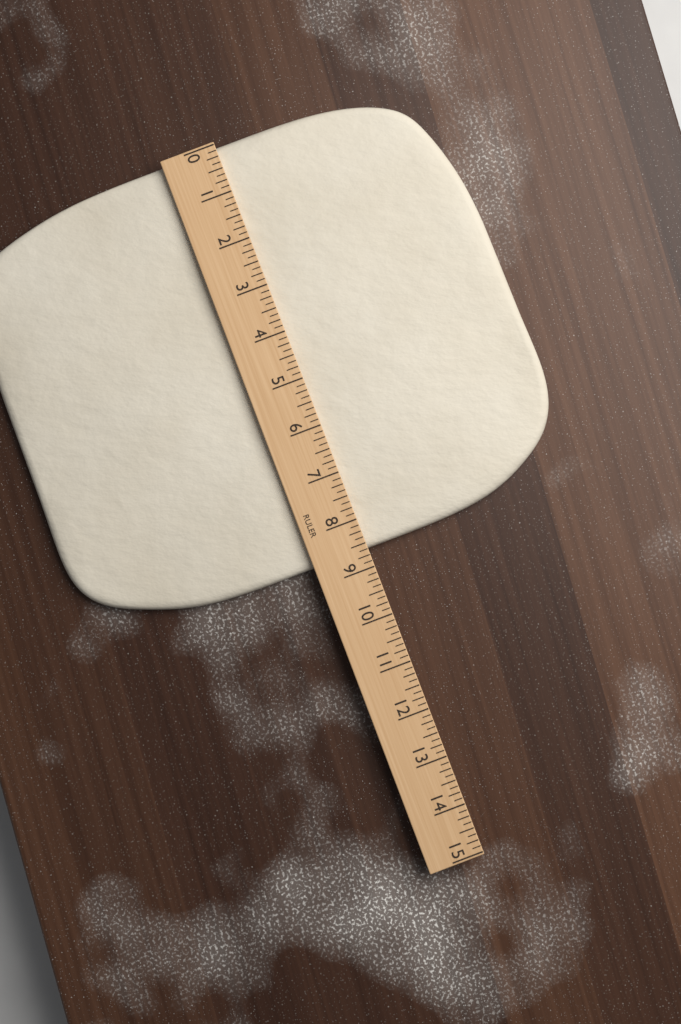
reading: 8.625 (no unit)
